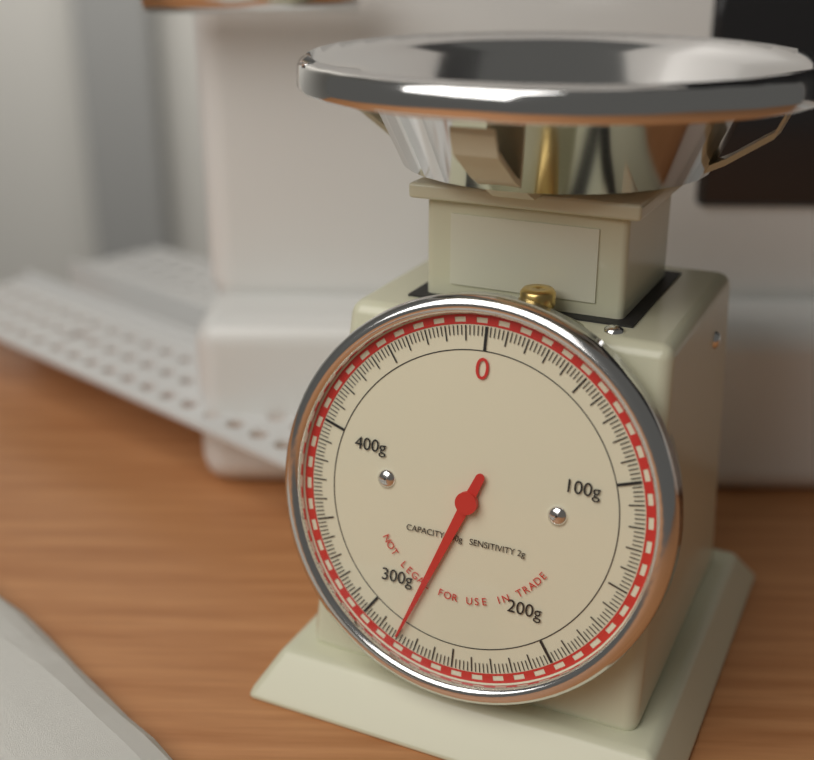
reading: 280 g
